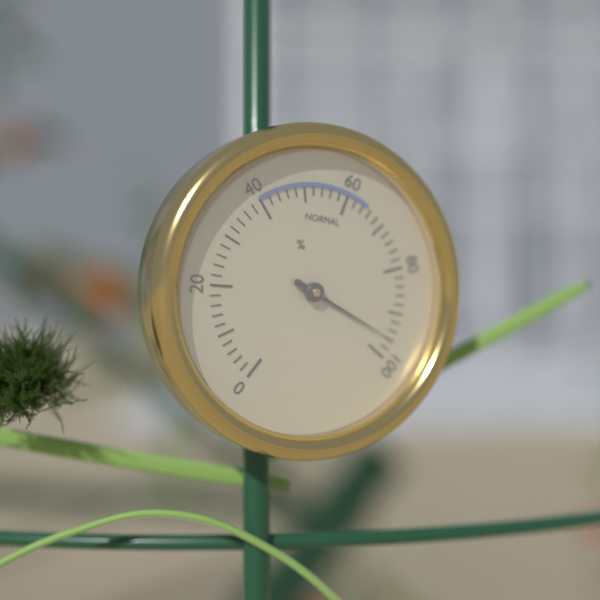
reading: 96 %
